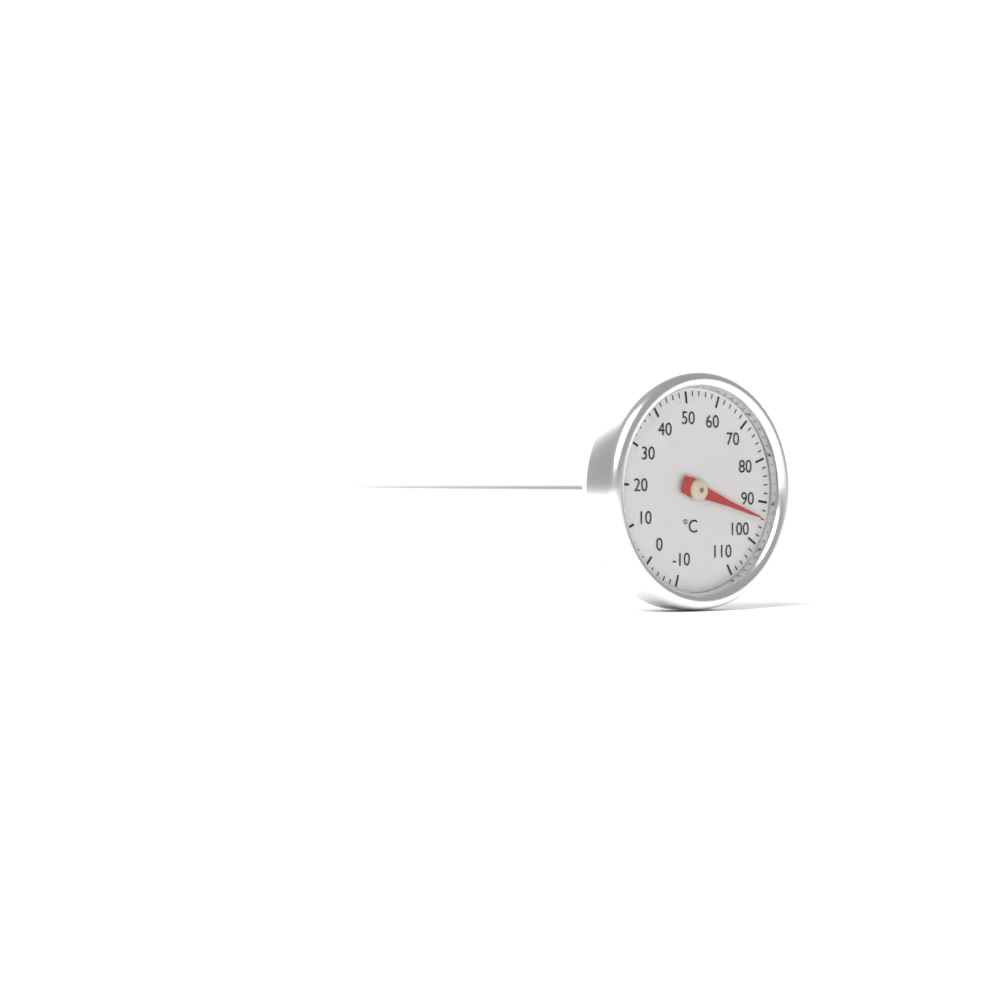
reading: 94 °C
